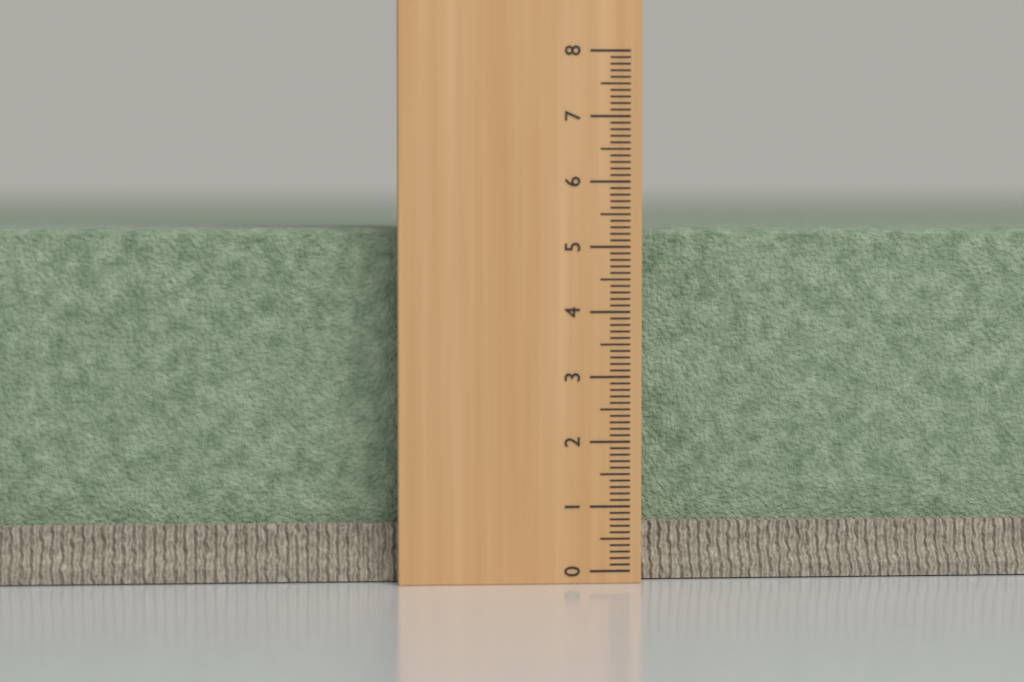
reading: 5.3 (no unit)
